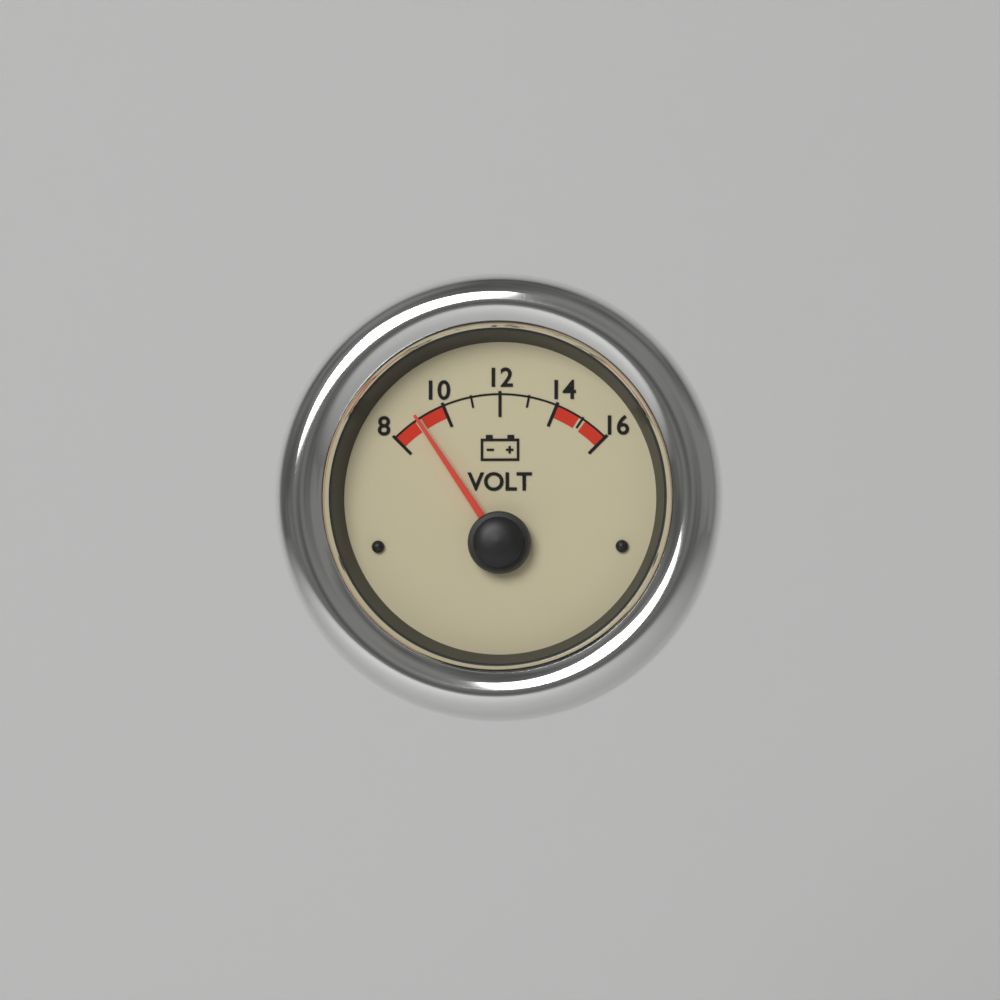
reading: 9 V
